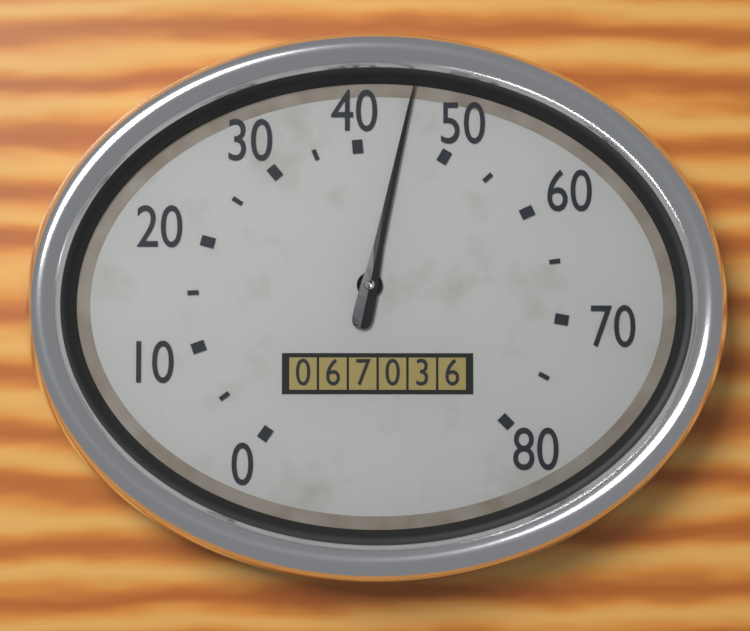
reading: 45 (no unit)
